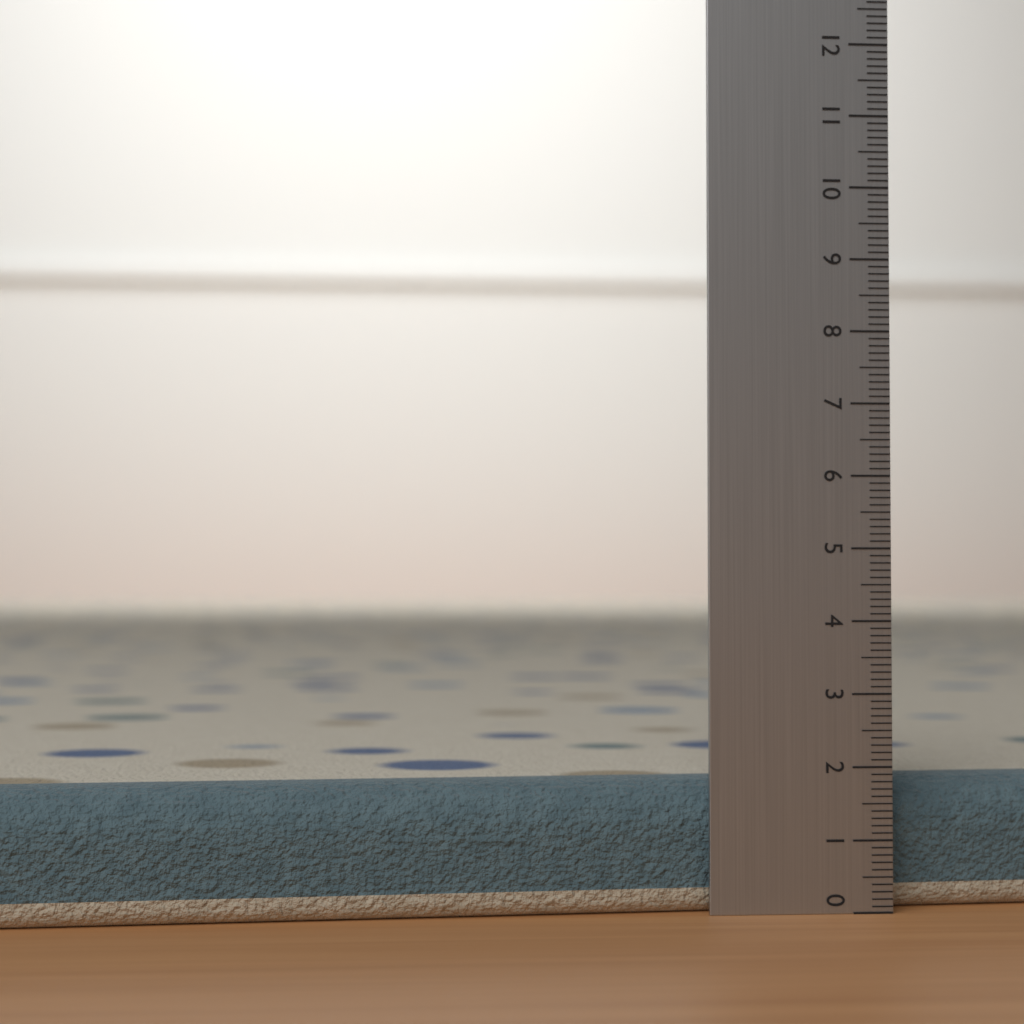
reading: 1.8 (no unit)
